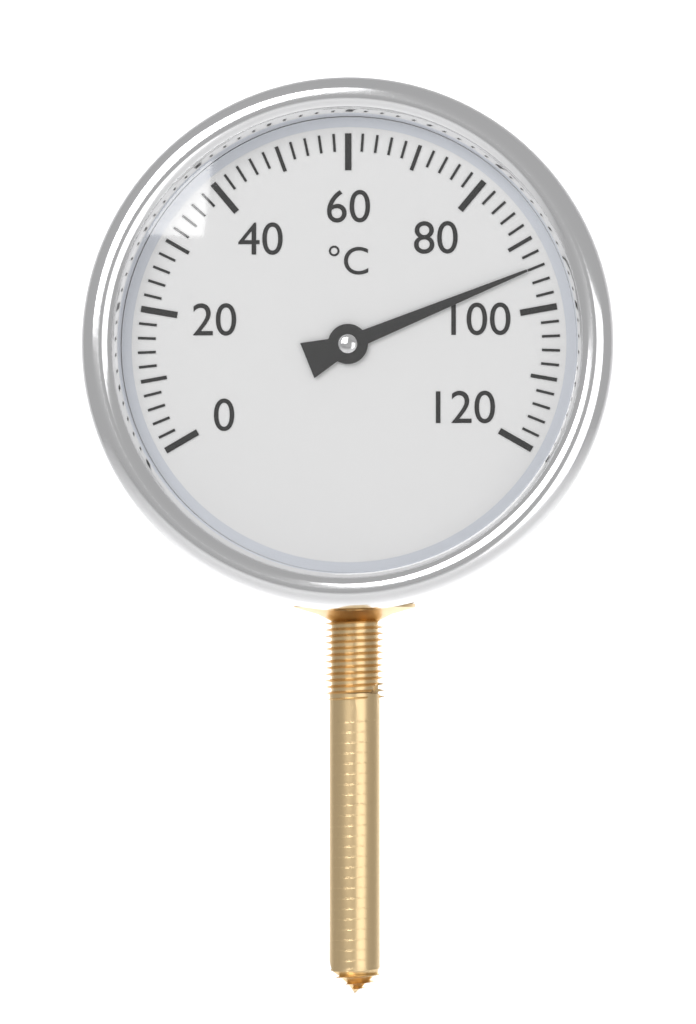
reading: 94 °C
